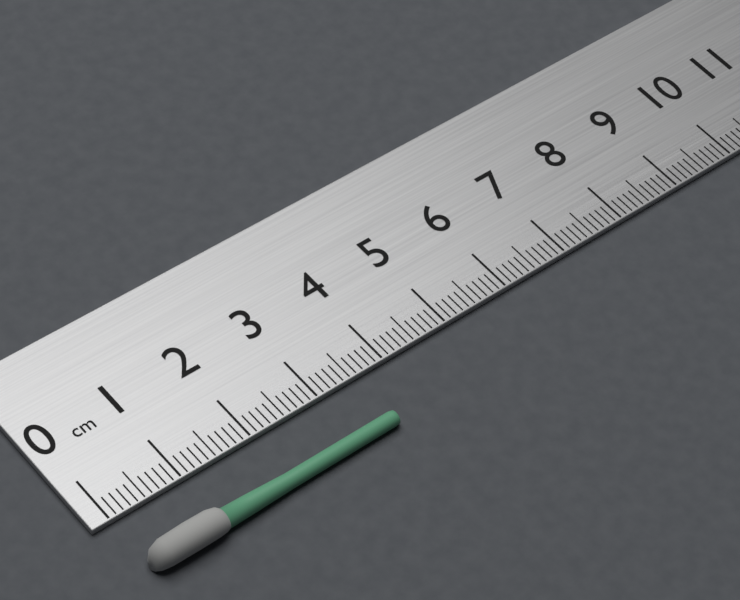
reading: 3.6 cm
